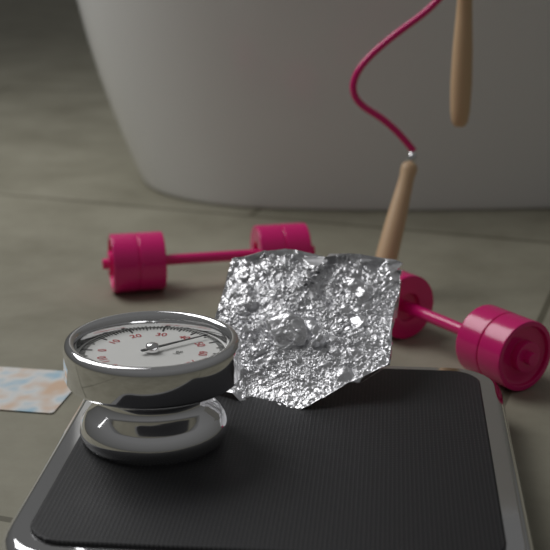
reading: 46 kg
